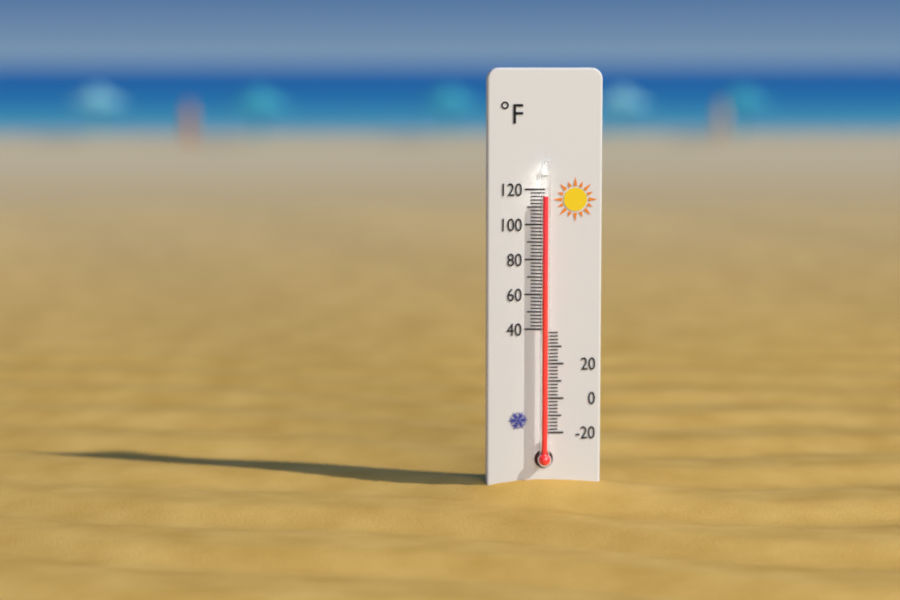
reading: 116 °F
